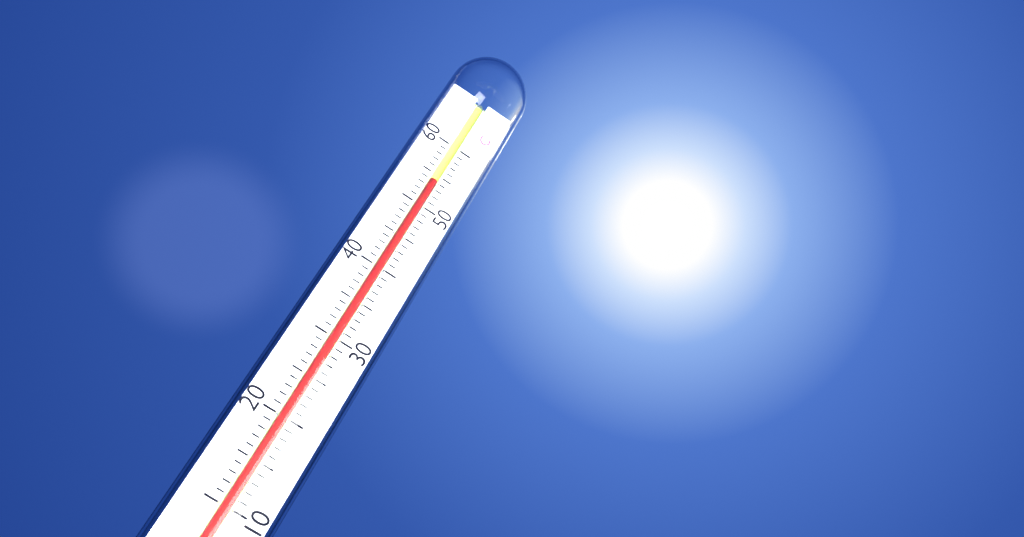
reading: 54 °C
